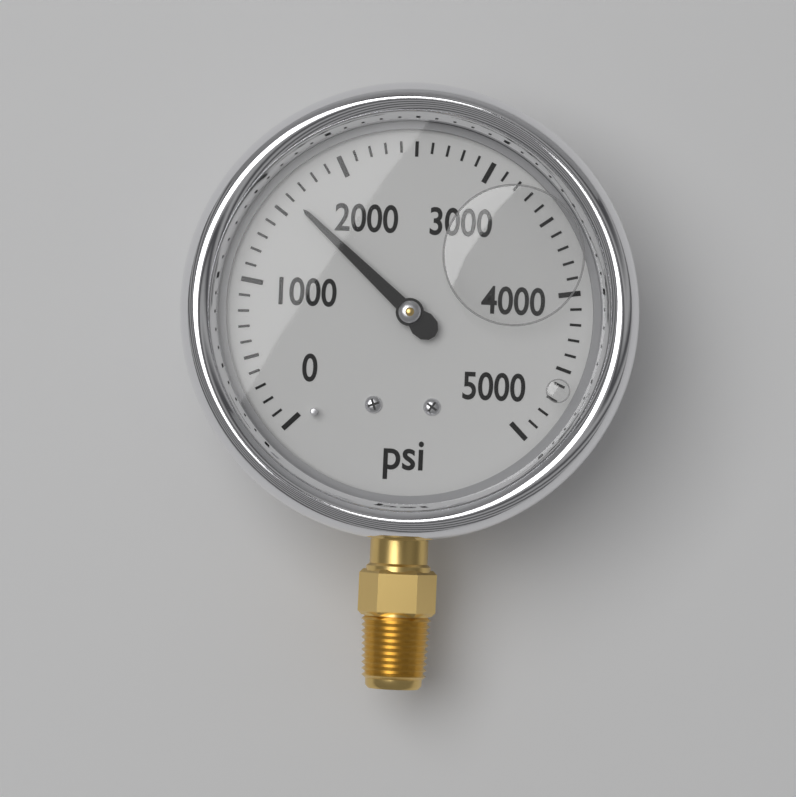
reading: 1600 psi
